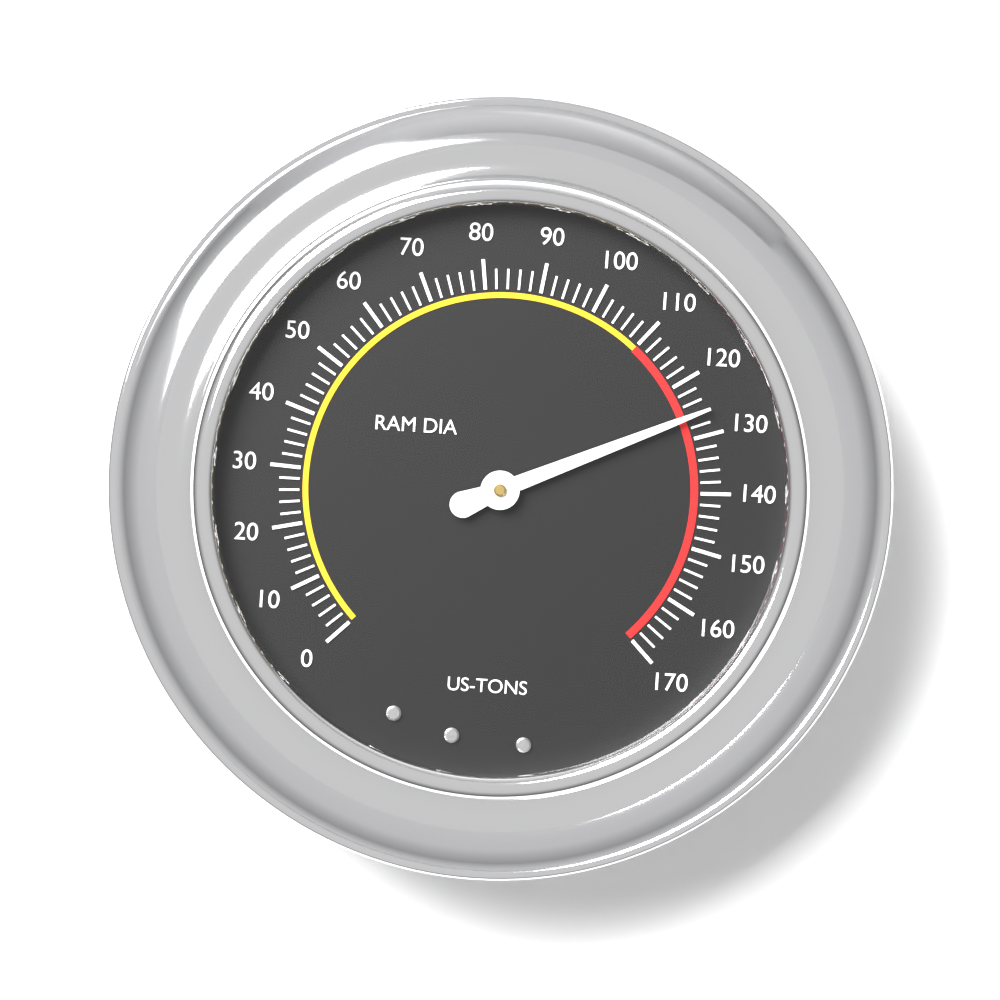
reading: 126 US-TONS
